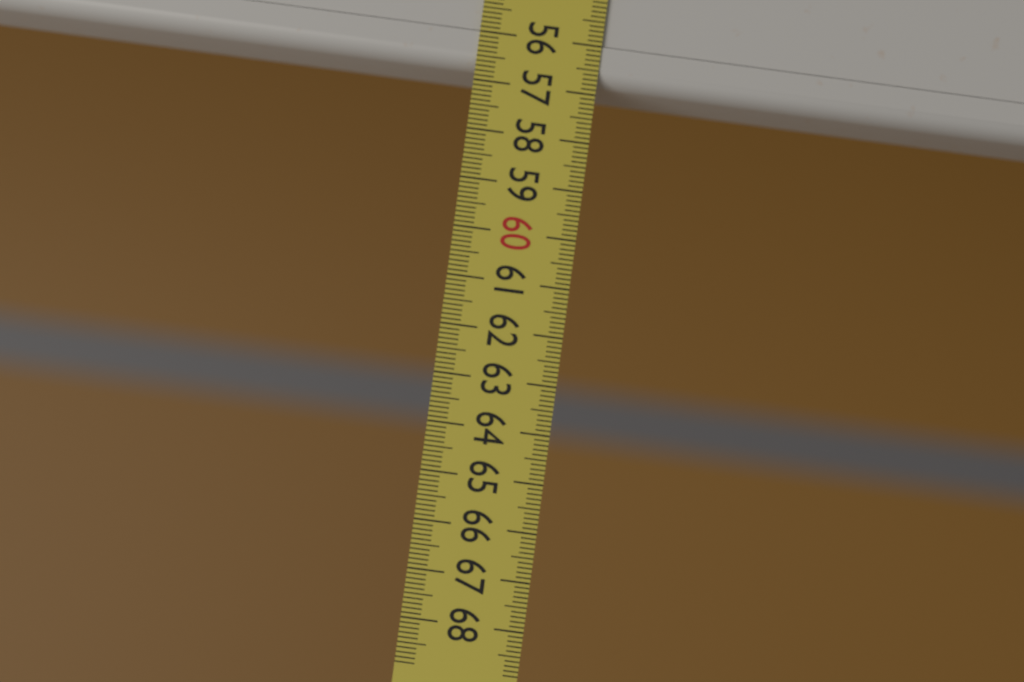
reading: 56.8 (no unit)
